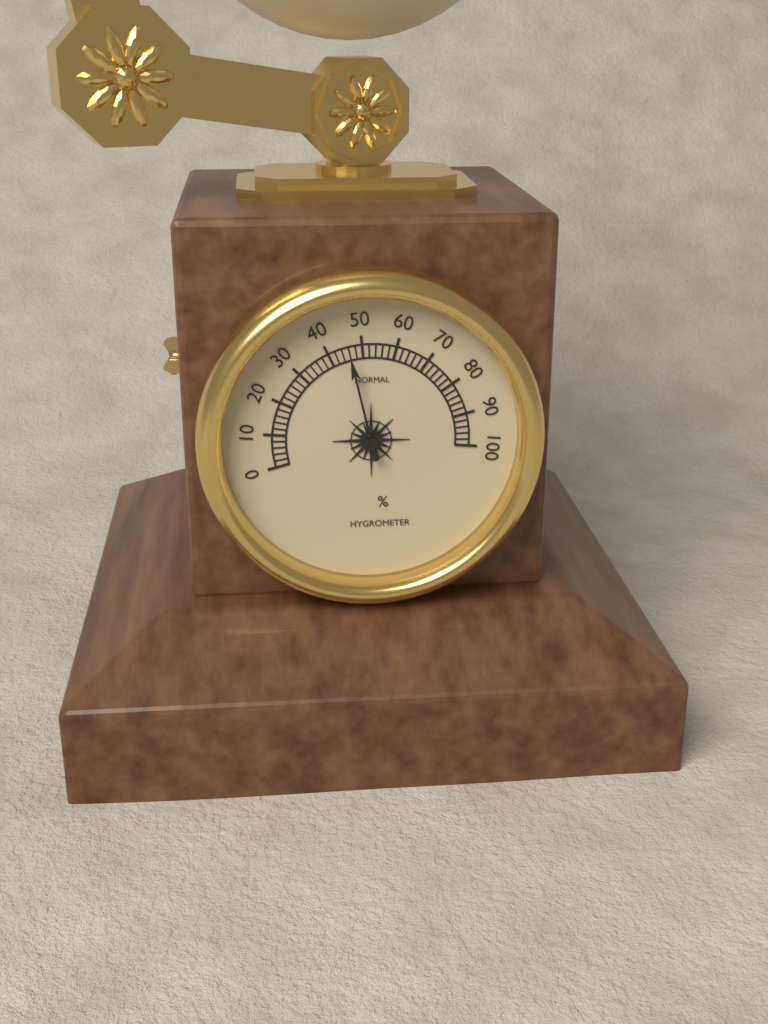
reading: 46 %
